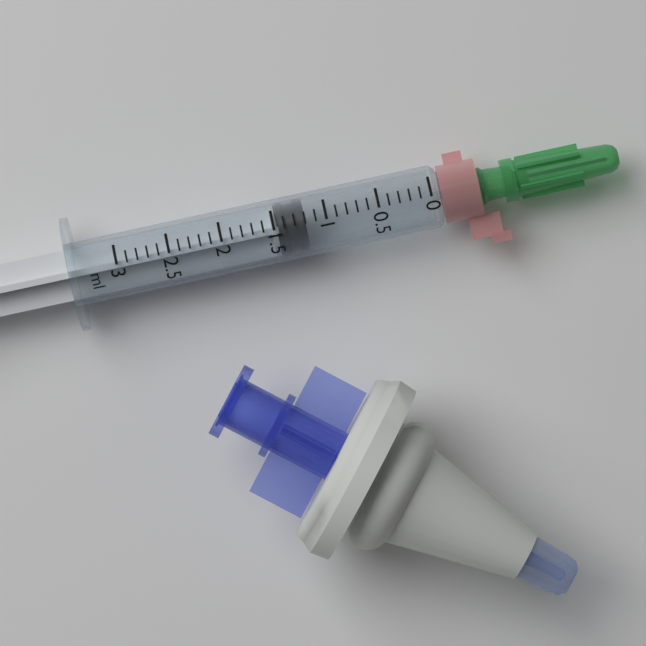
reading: 1.2 ml
